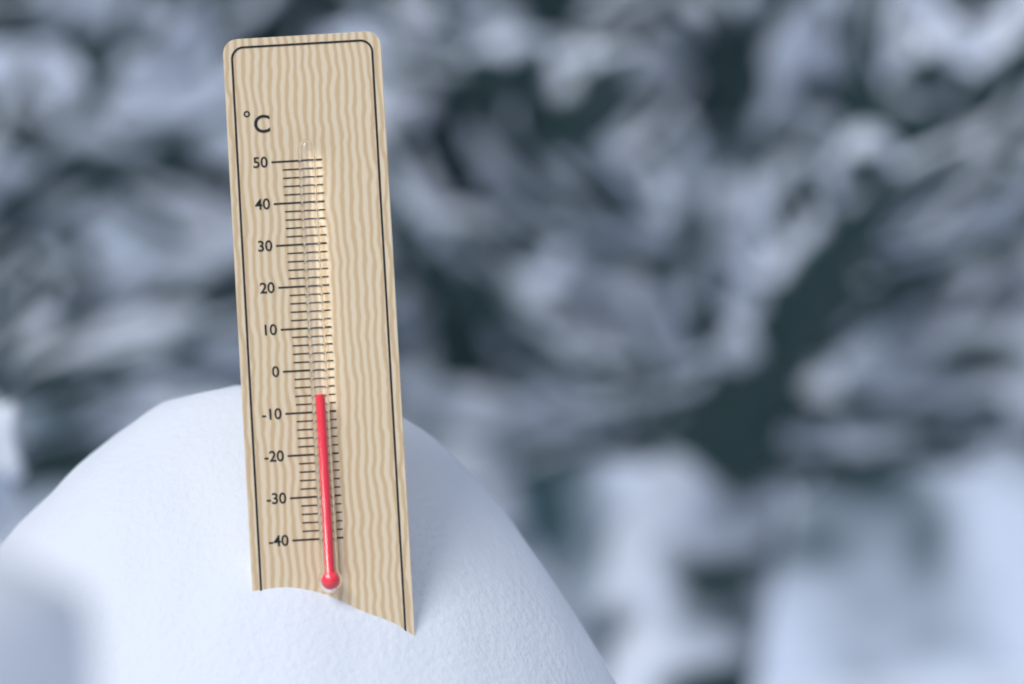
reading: -6 °C
